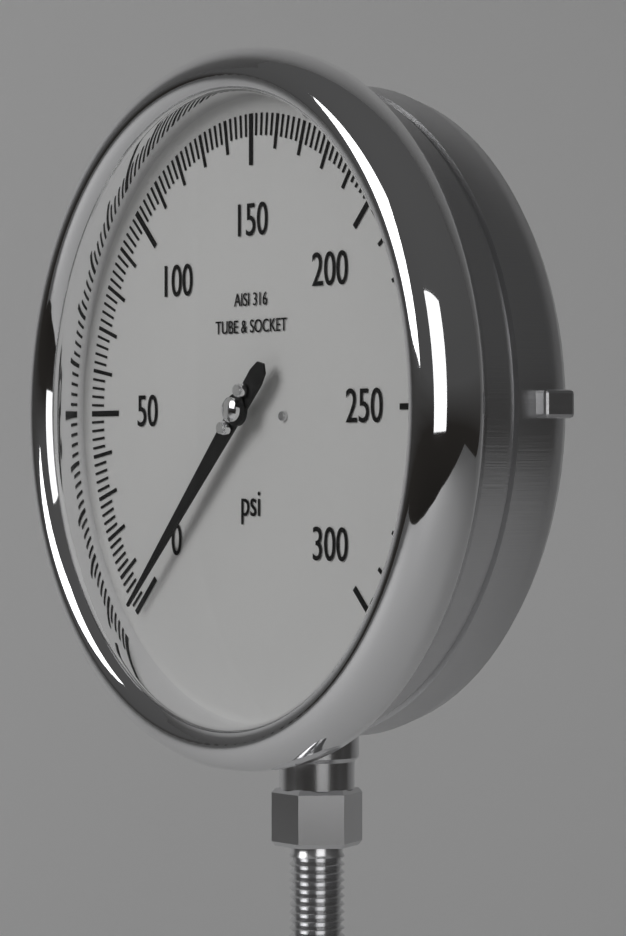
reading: 0 psi
